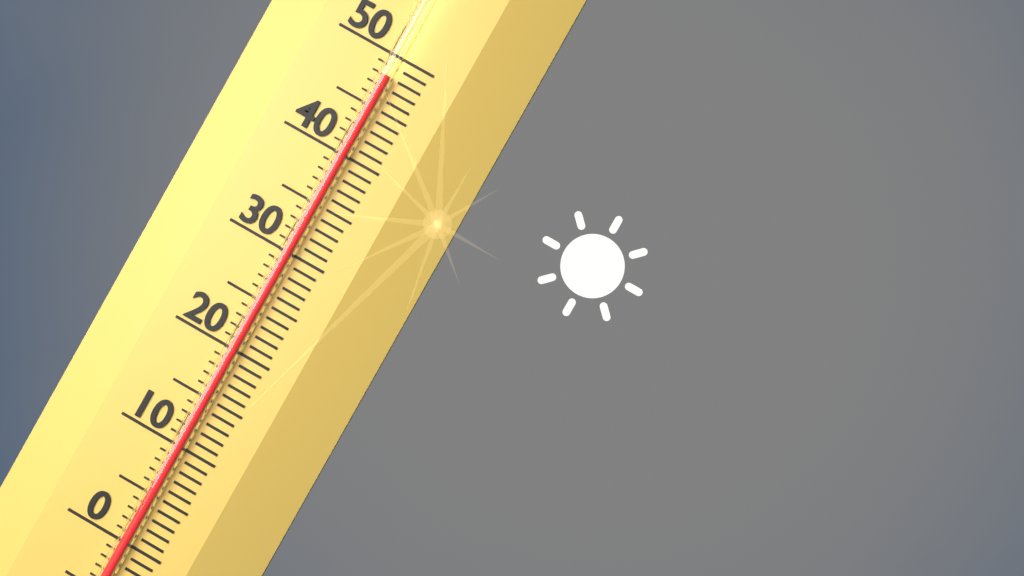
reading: 48 (no unit)
